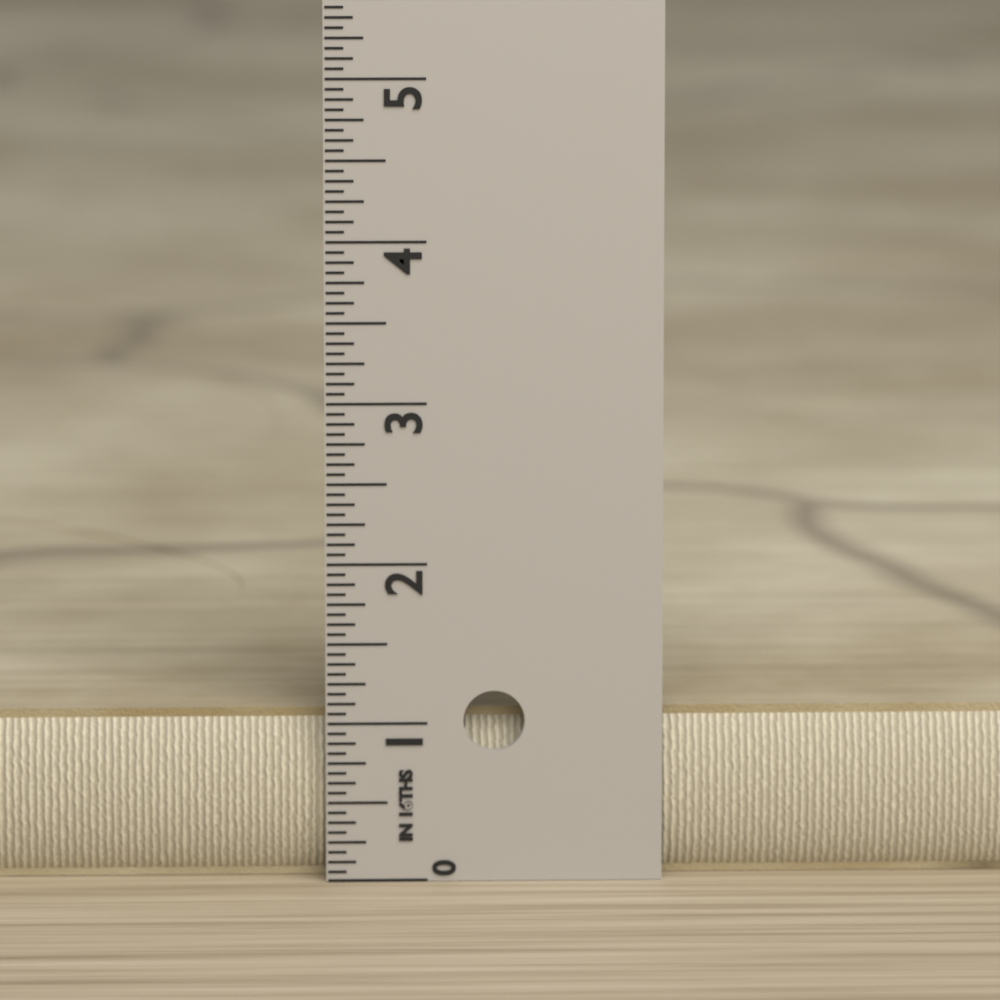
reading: 1.0625 in
